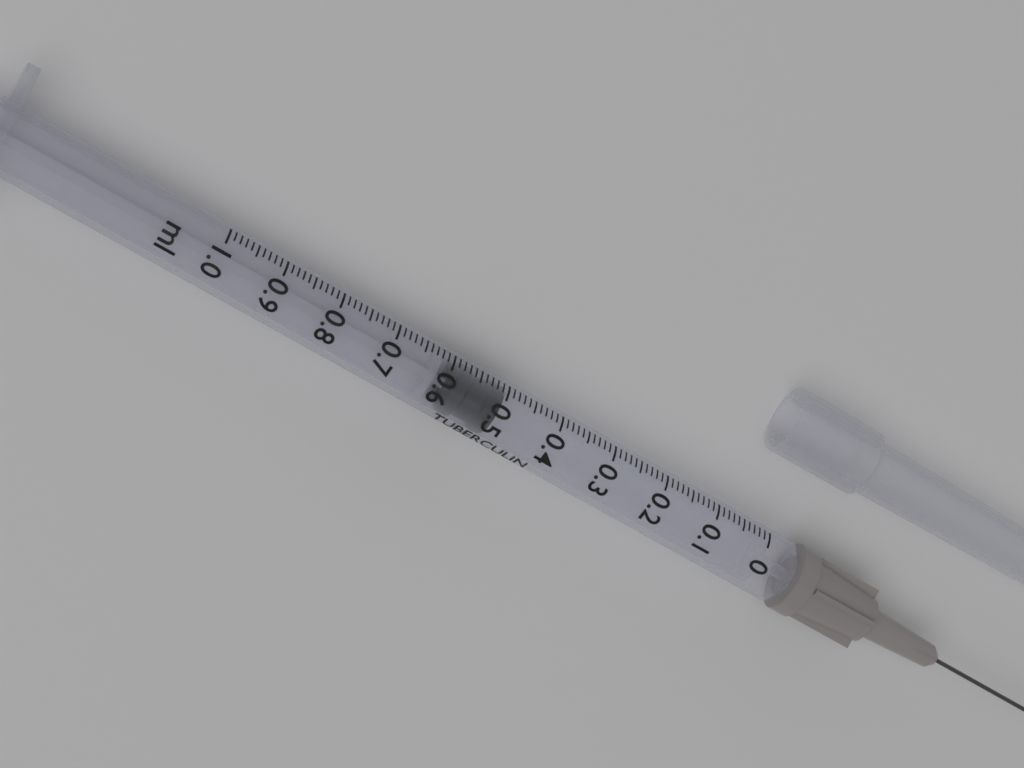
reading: 0.50 ml
